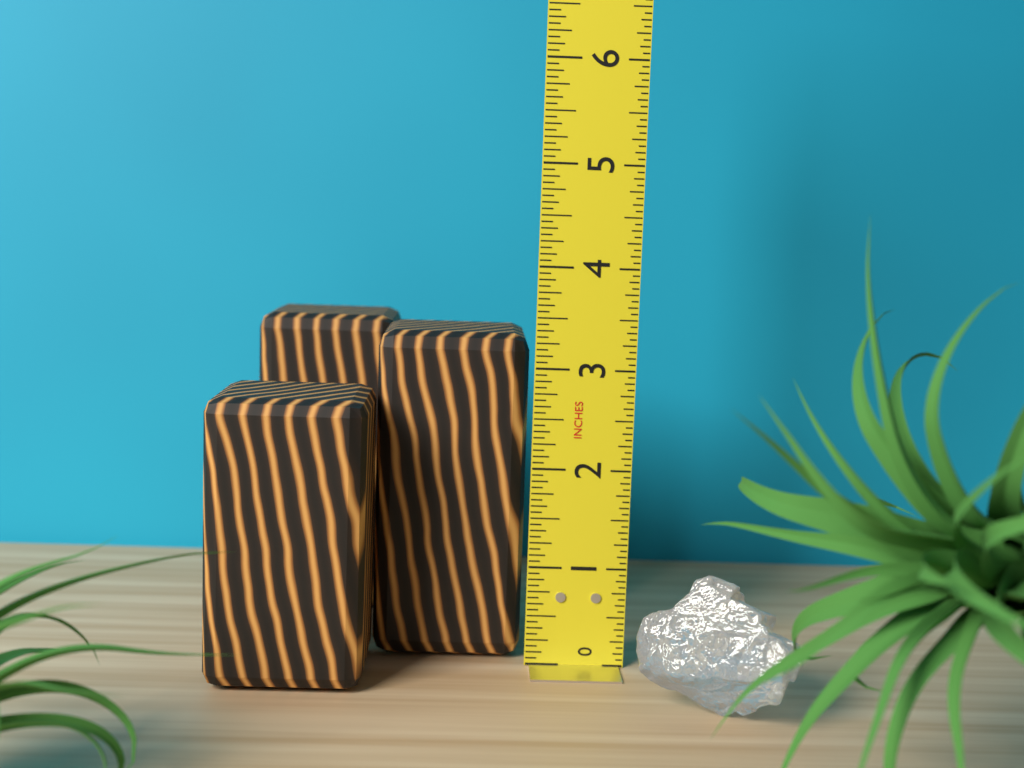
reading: 3.3125 in
